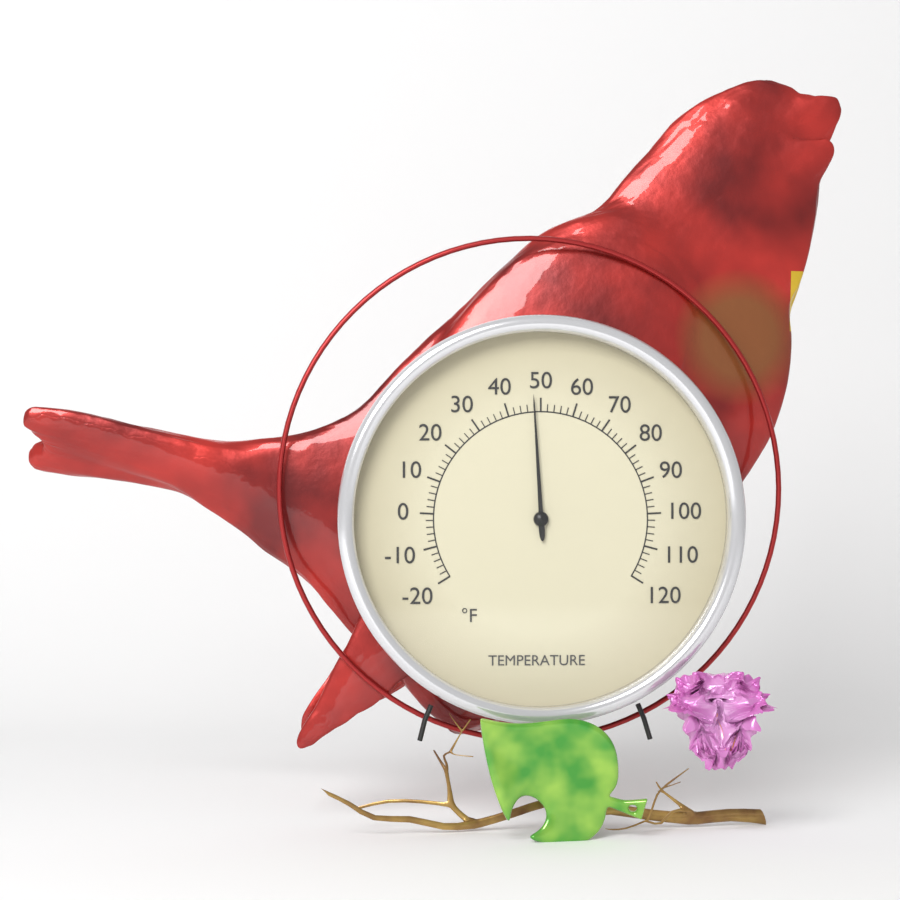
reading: 48 °F
